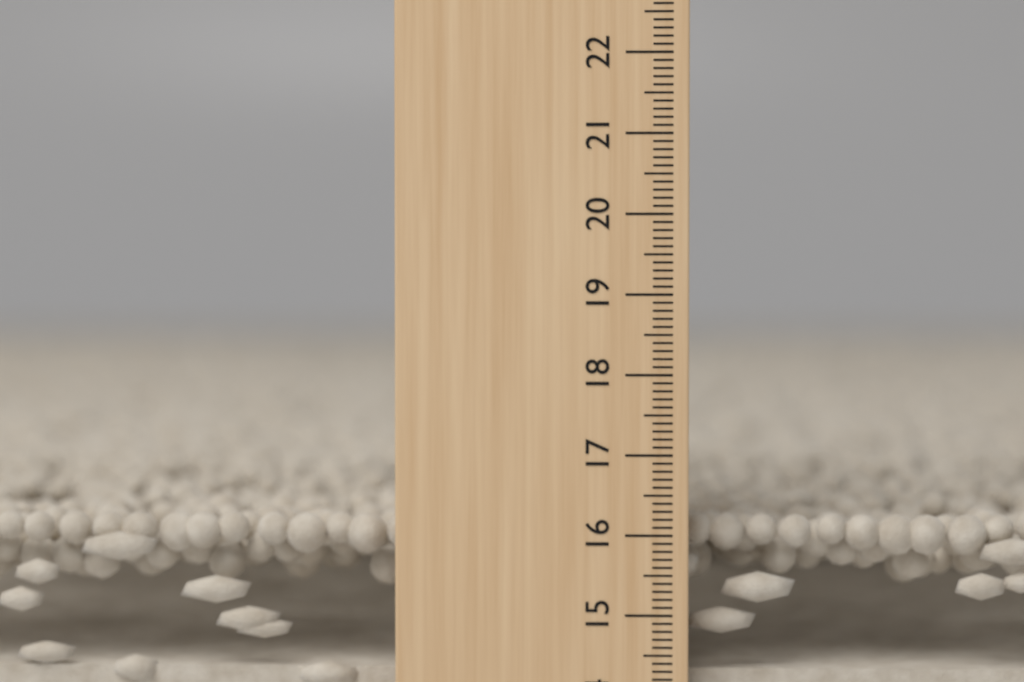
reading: 16.2 cm
